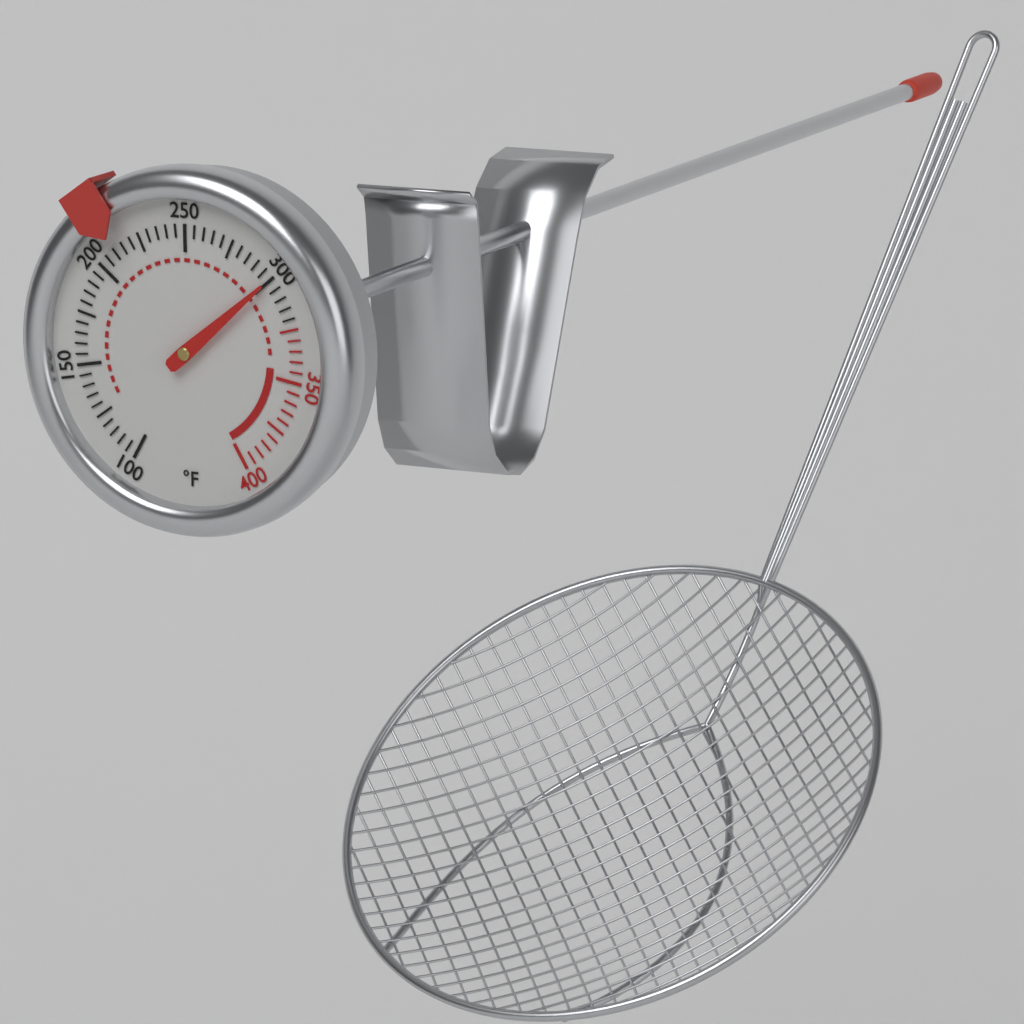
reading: 300 °F
